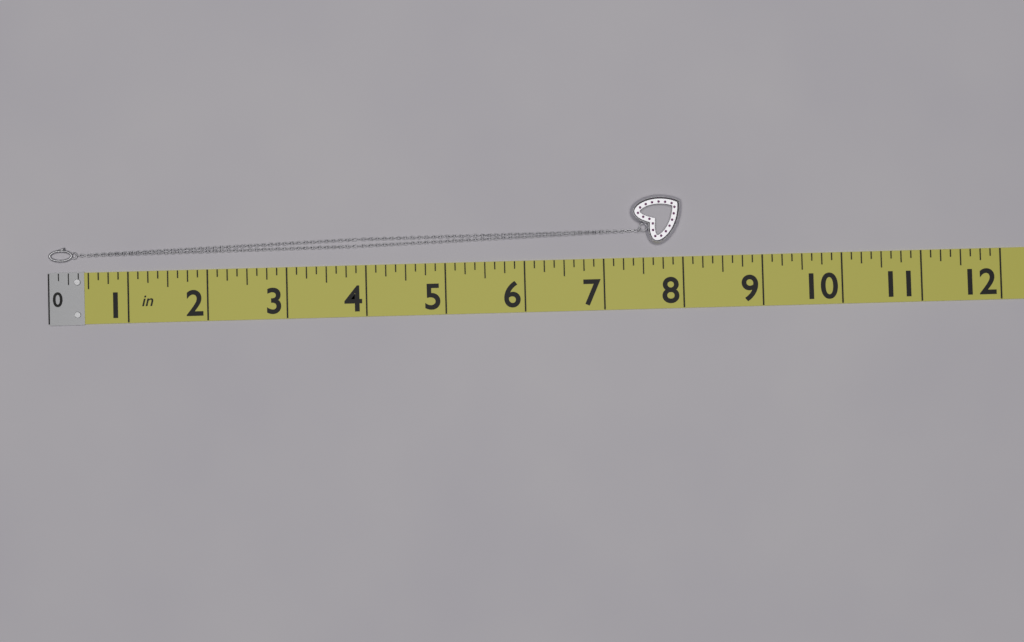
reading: 8.000 in
